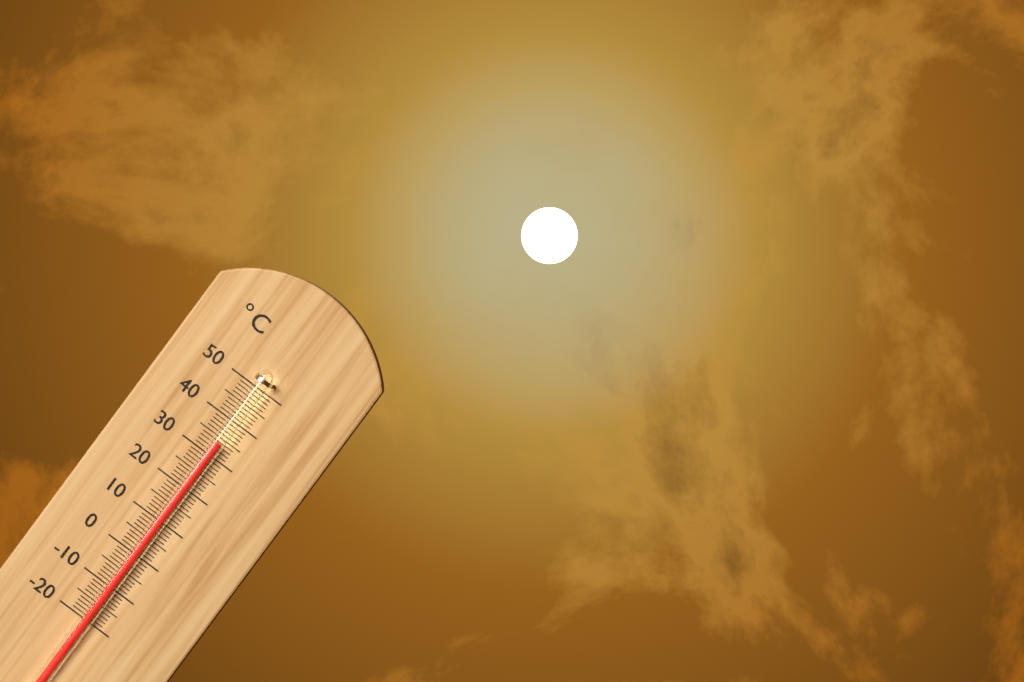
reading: 34 °C
